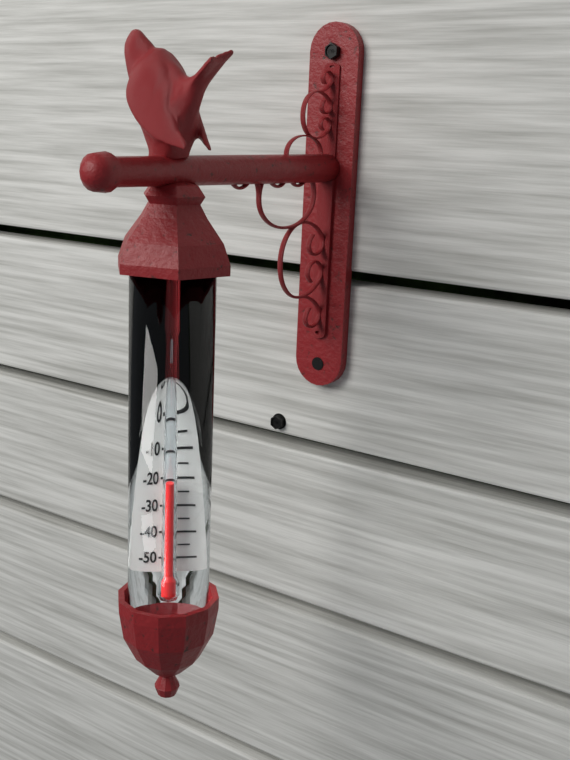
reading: -20 °C
